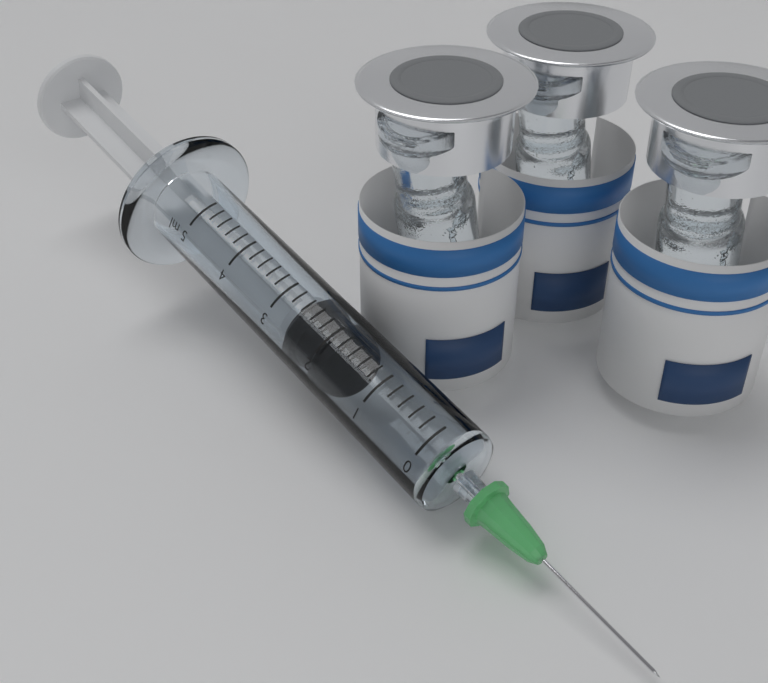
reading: 1.8 ml
